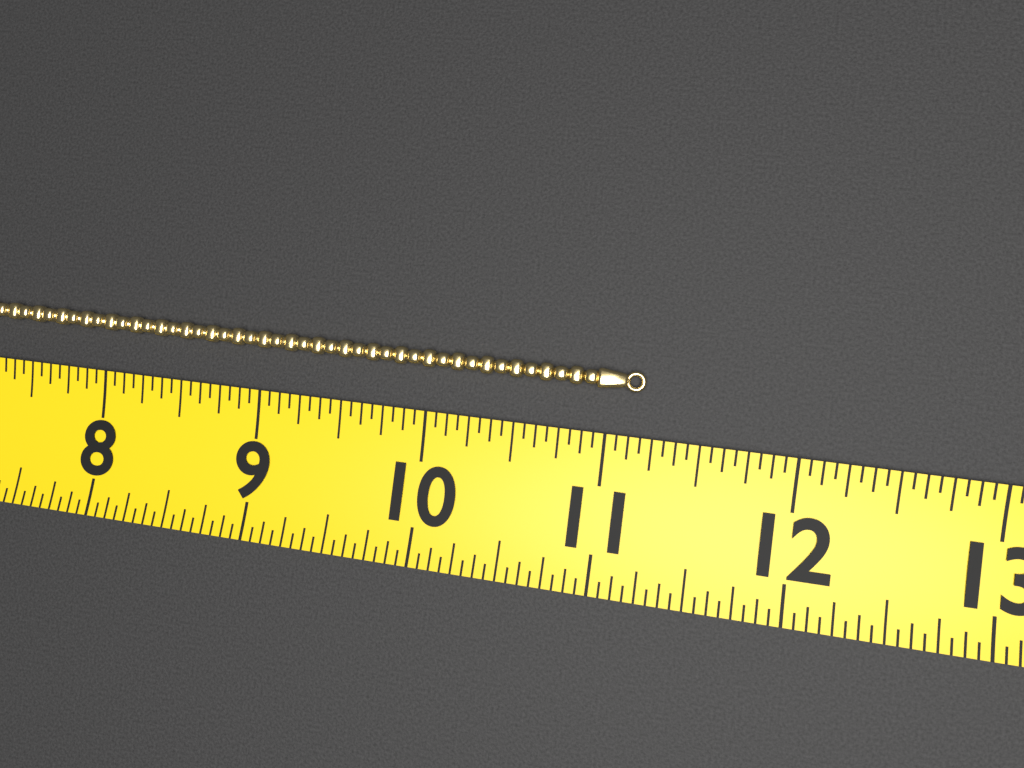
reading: 11.1875 (no unit)
